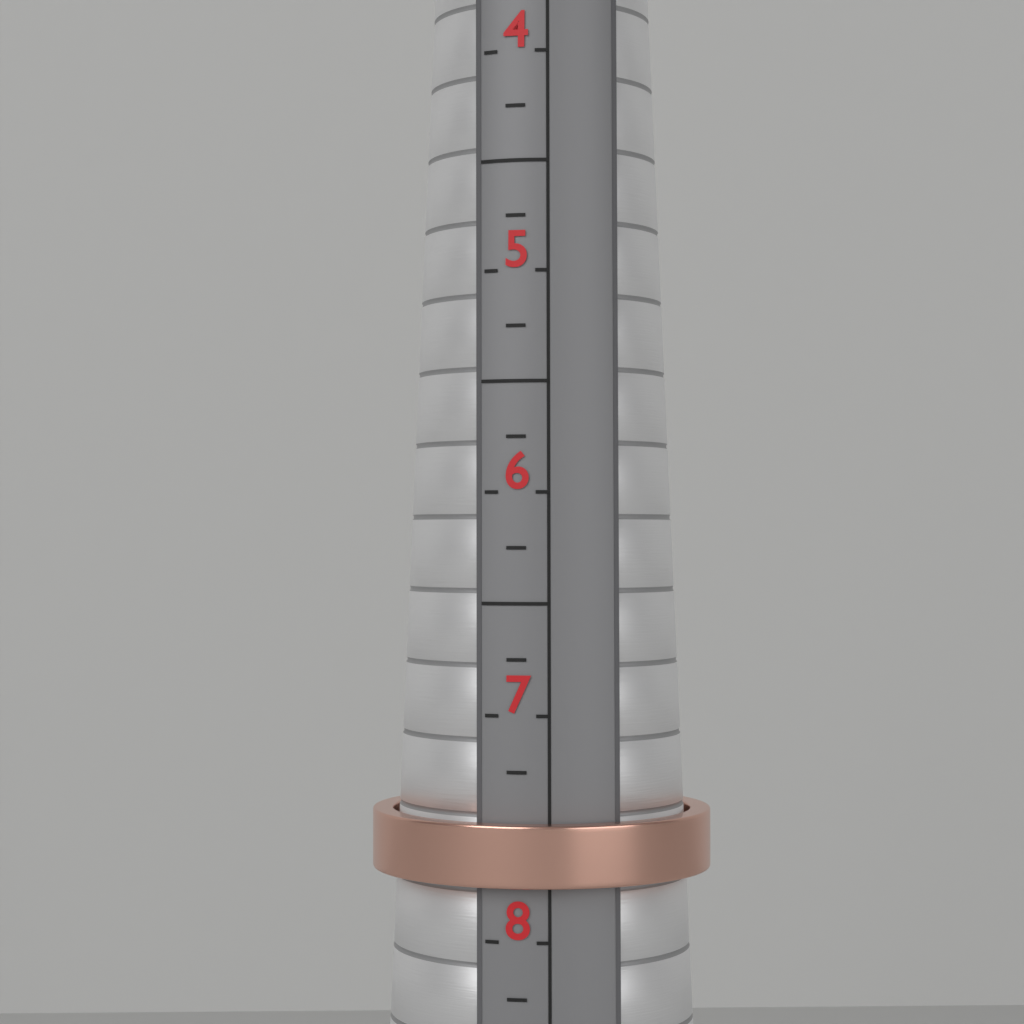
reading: 7.75 (no unit)
